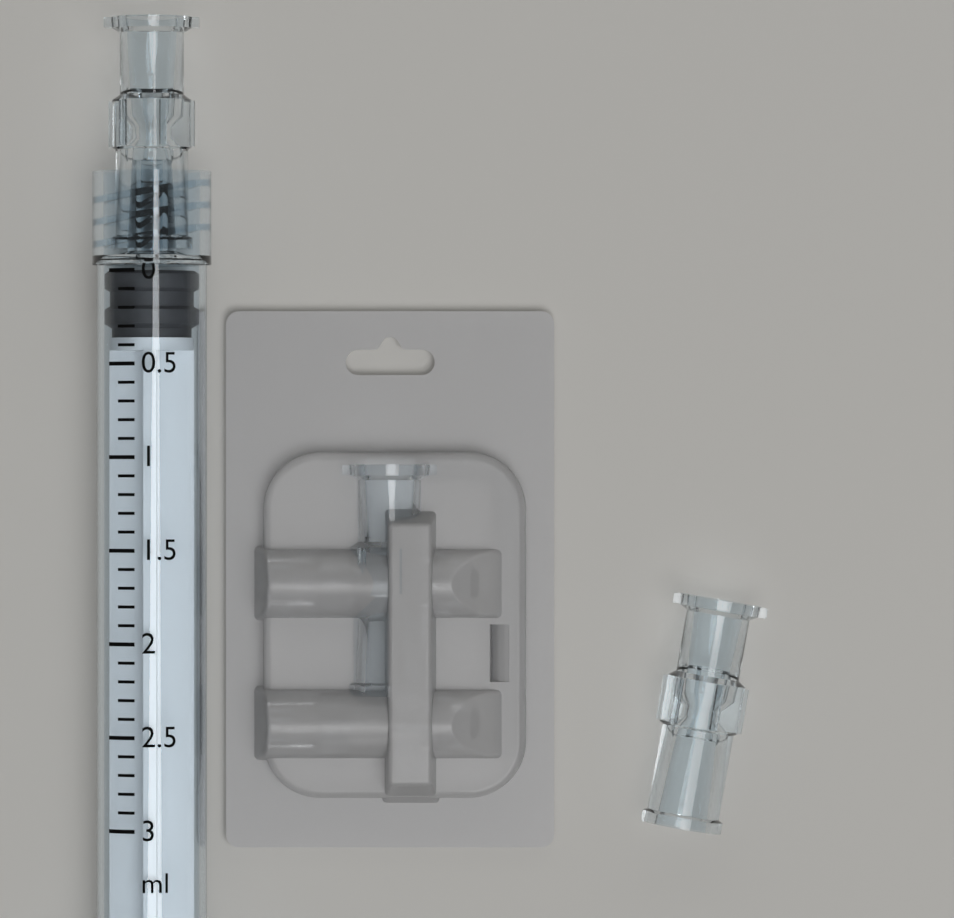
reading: 0.0 ml
